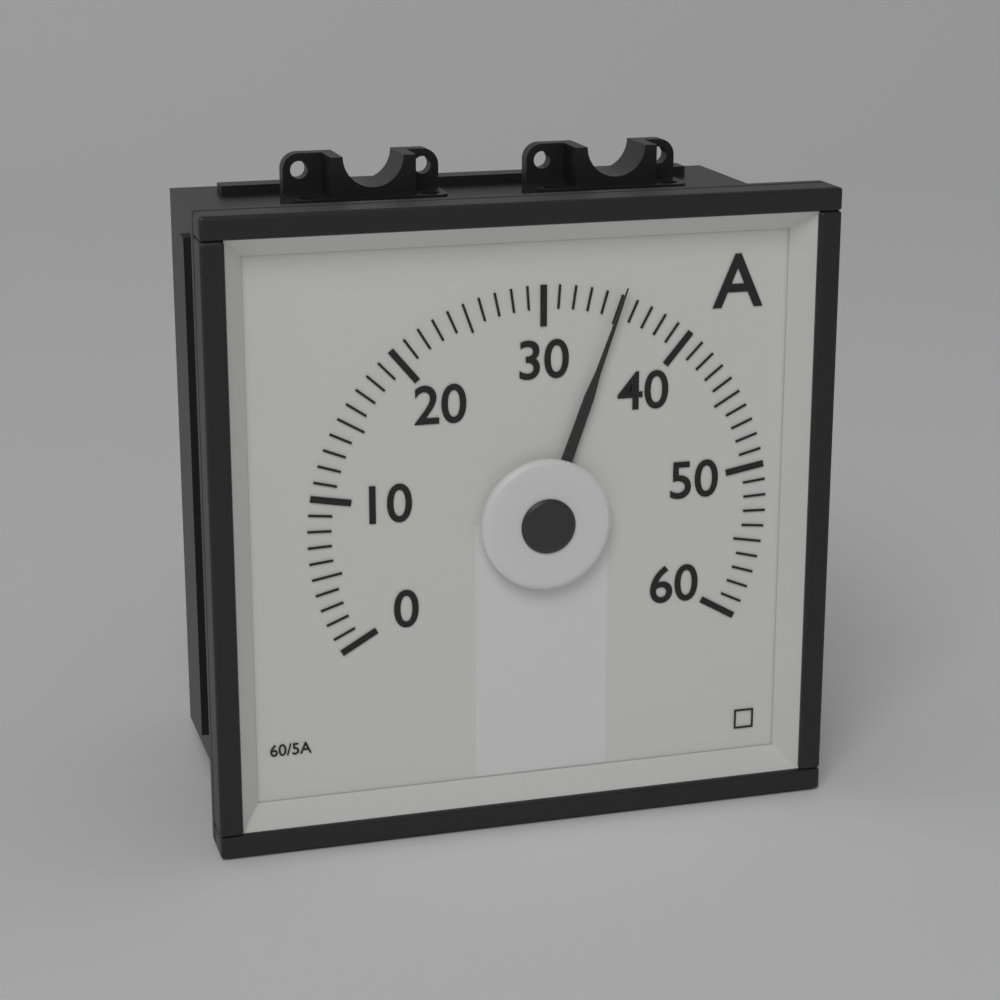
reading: 35 A
